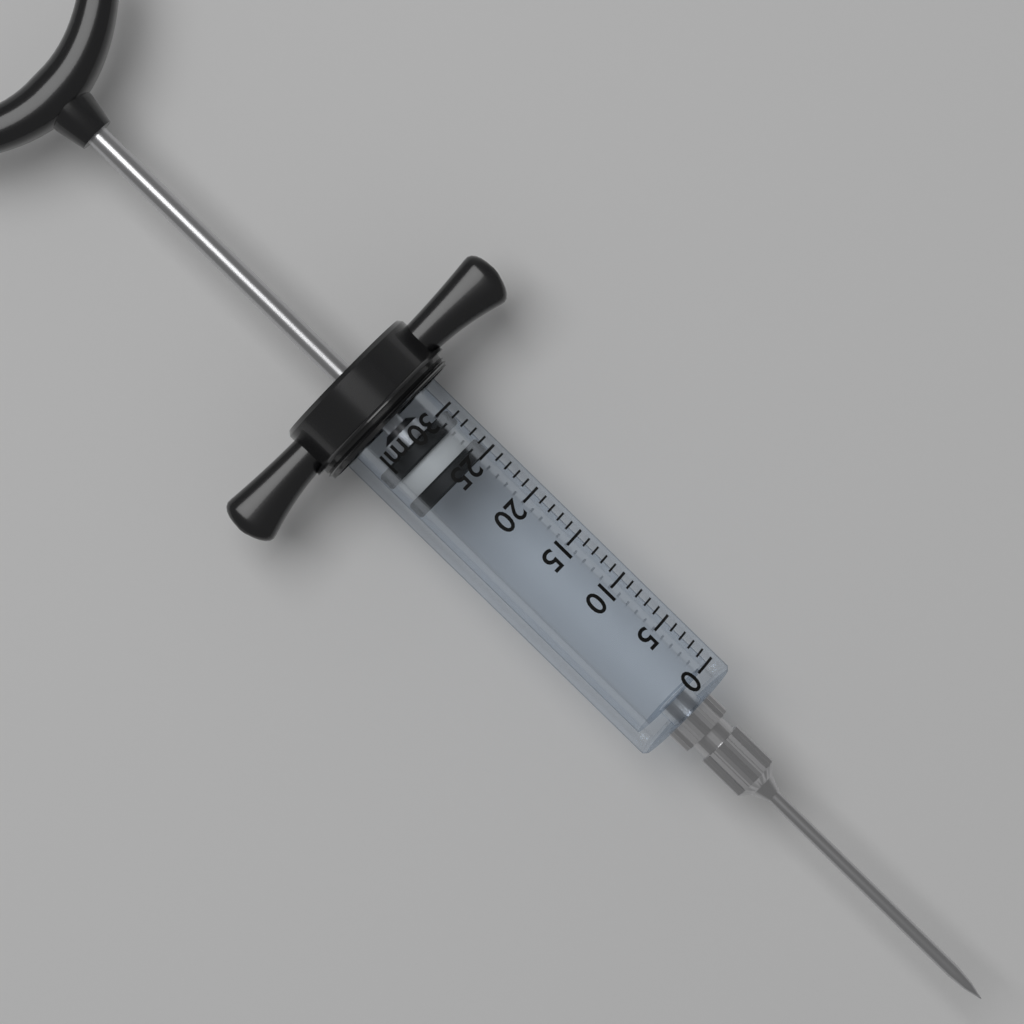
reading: 25 ml
